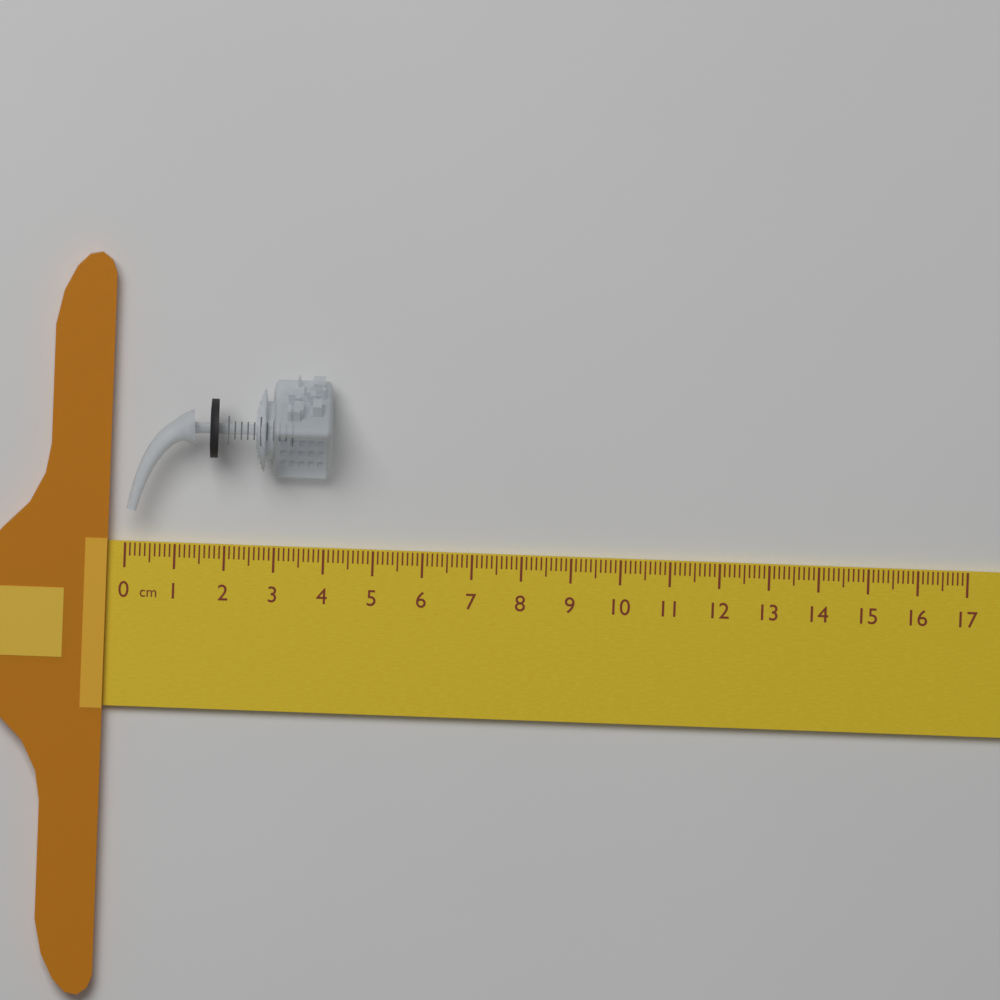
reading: 4.1 cm
